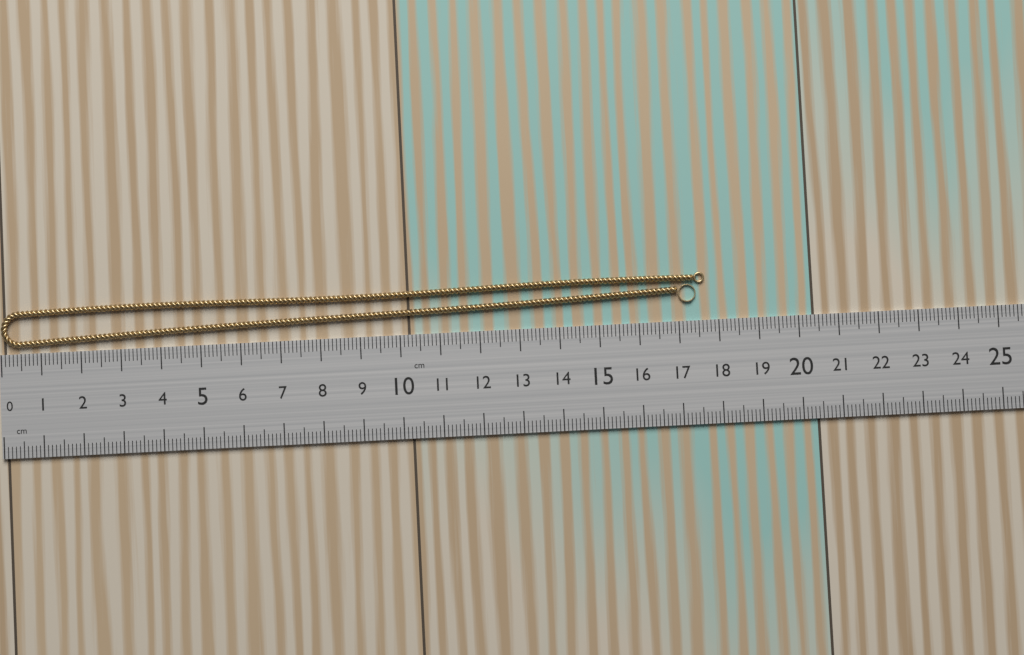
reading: 17.7 cm
